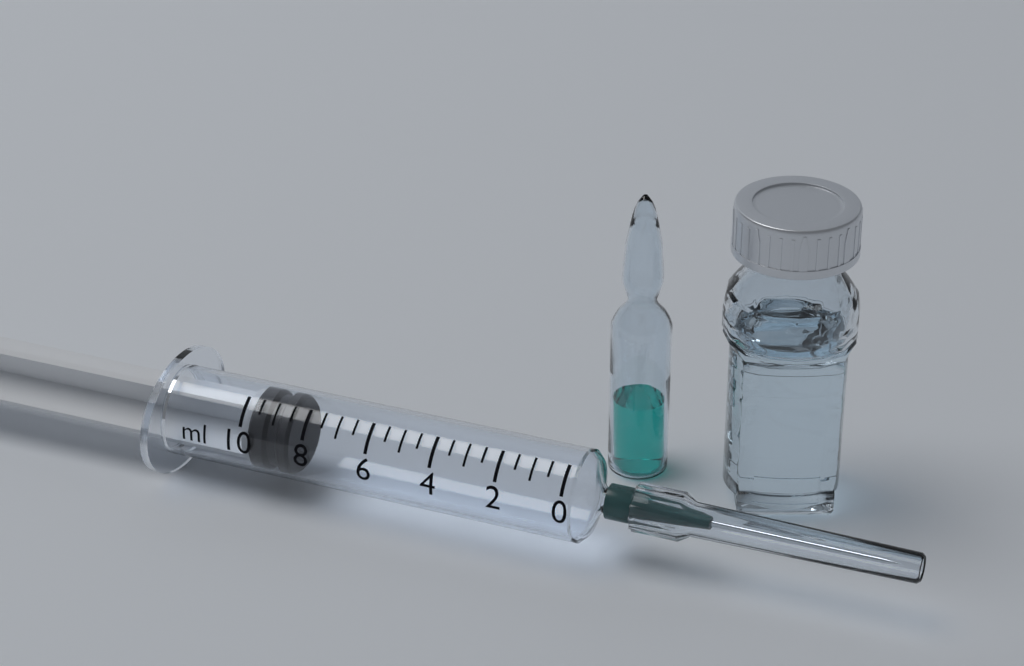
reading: 8.5 ml
